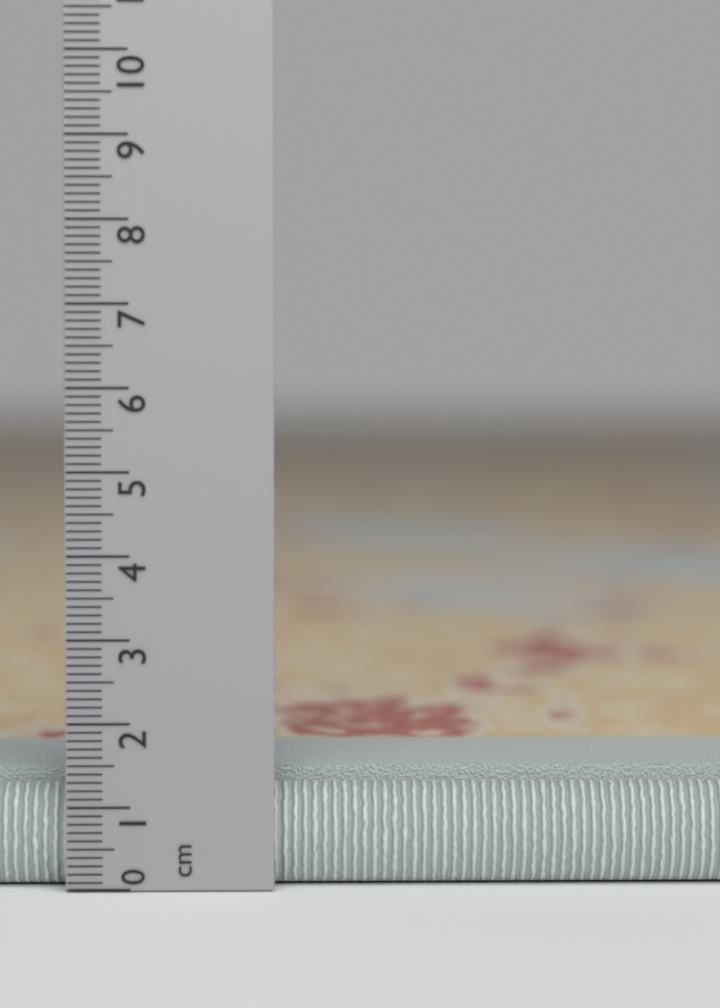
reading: 1.5 cm
